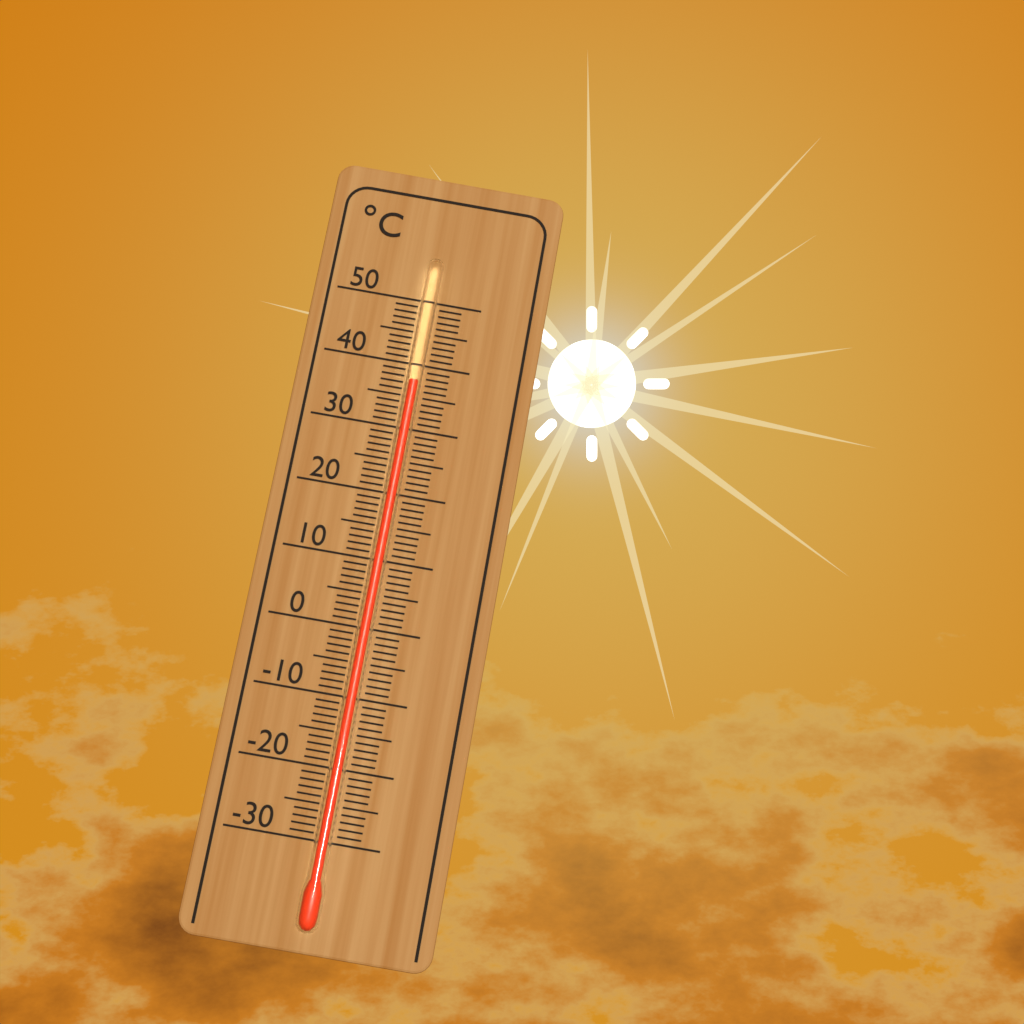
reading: 37 °C
